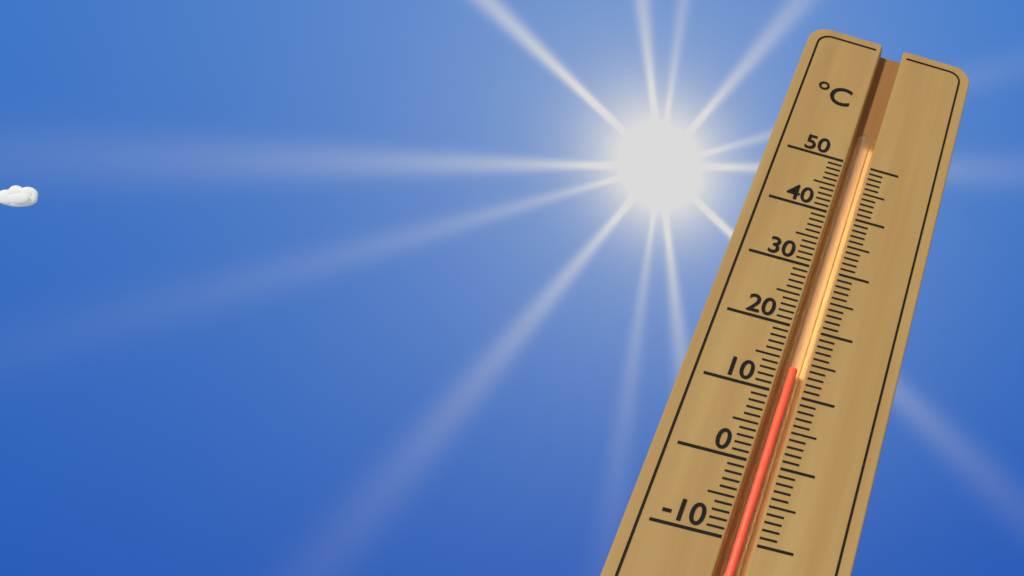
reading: 14 °C
